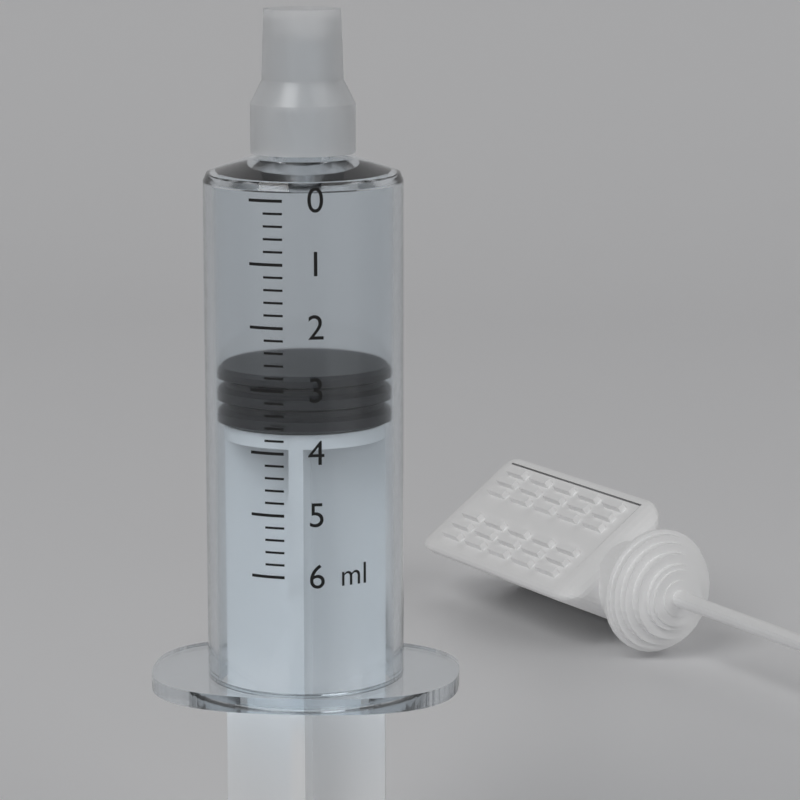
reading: 2.8 ml
